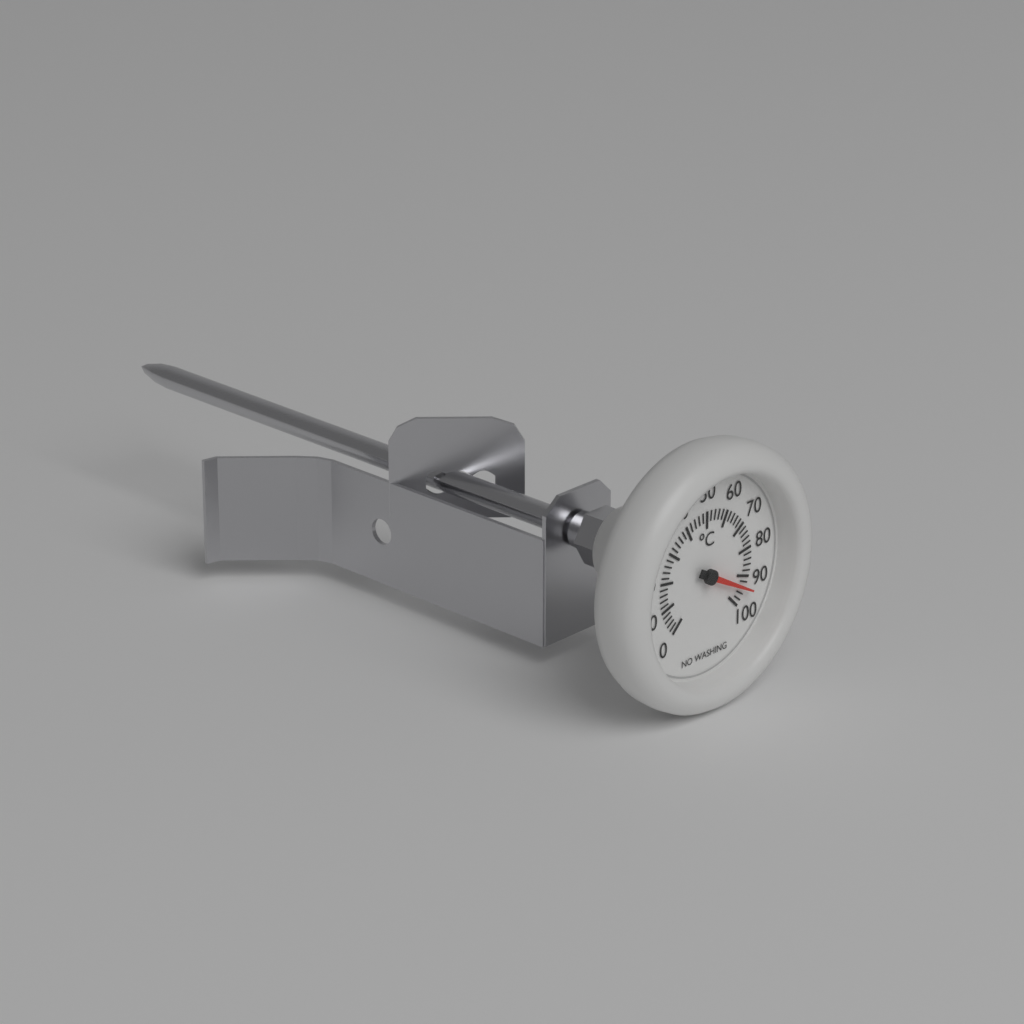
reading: 94 °C
